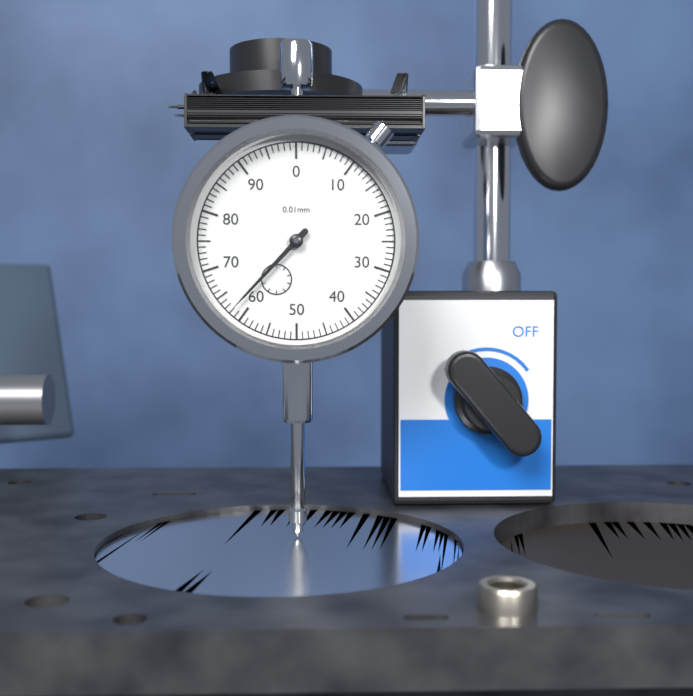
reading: 62 0.01mm
